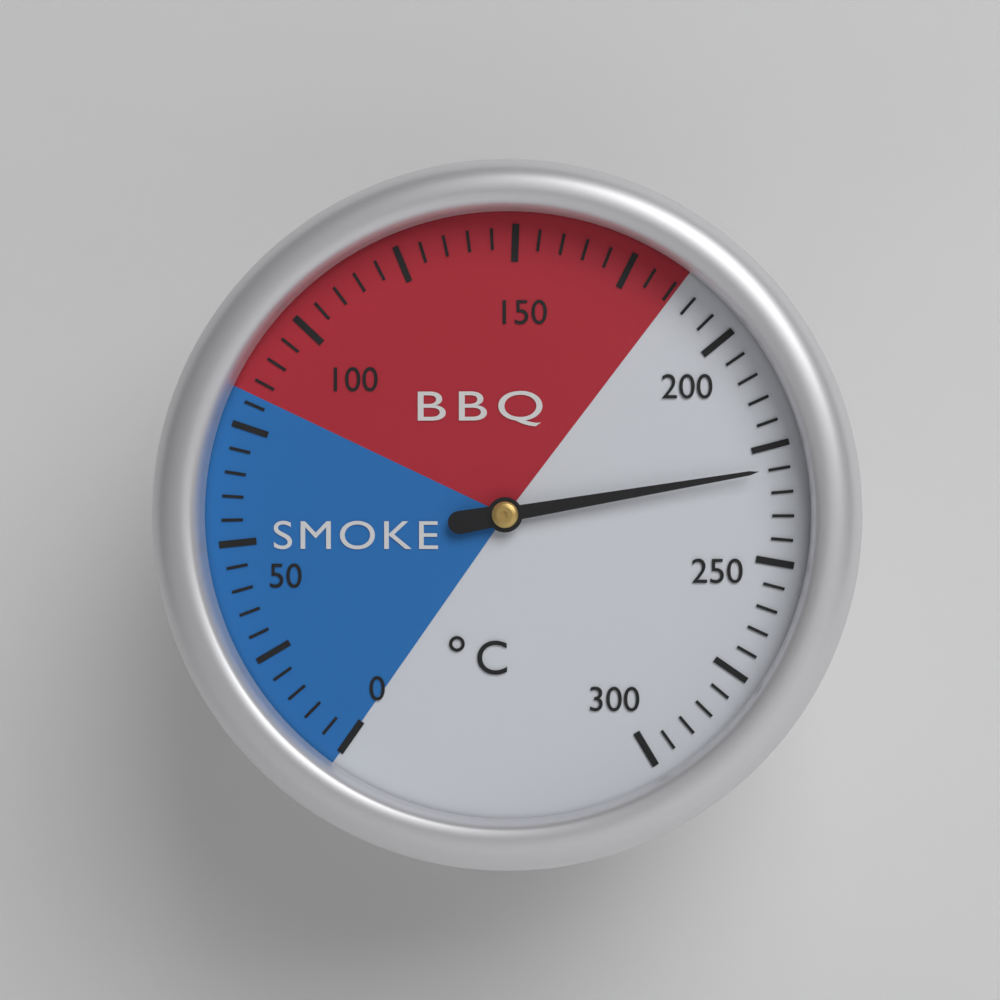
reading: 230 °C
